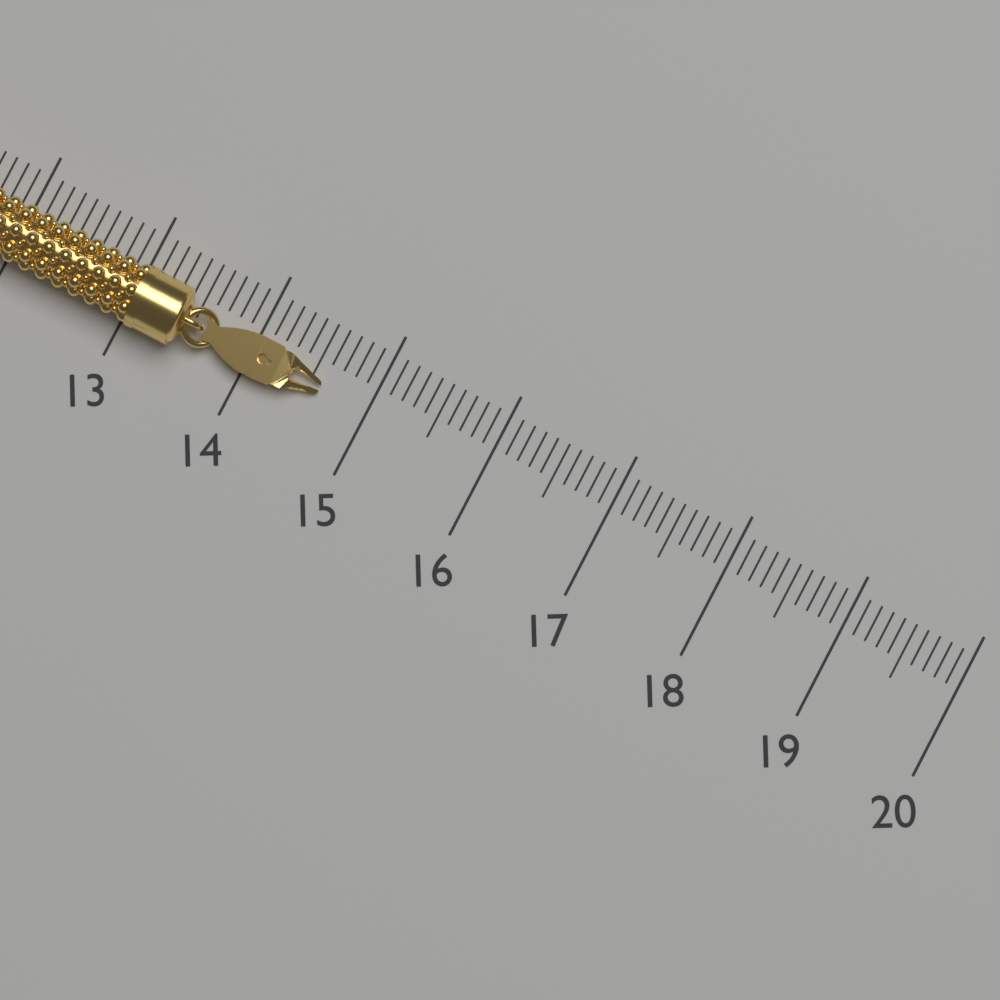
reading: 14.6 (no unit)
